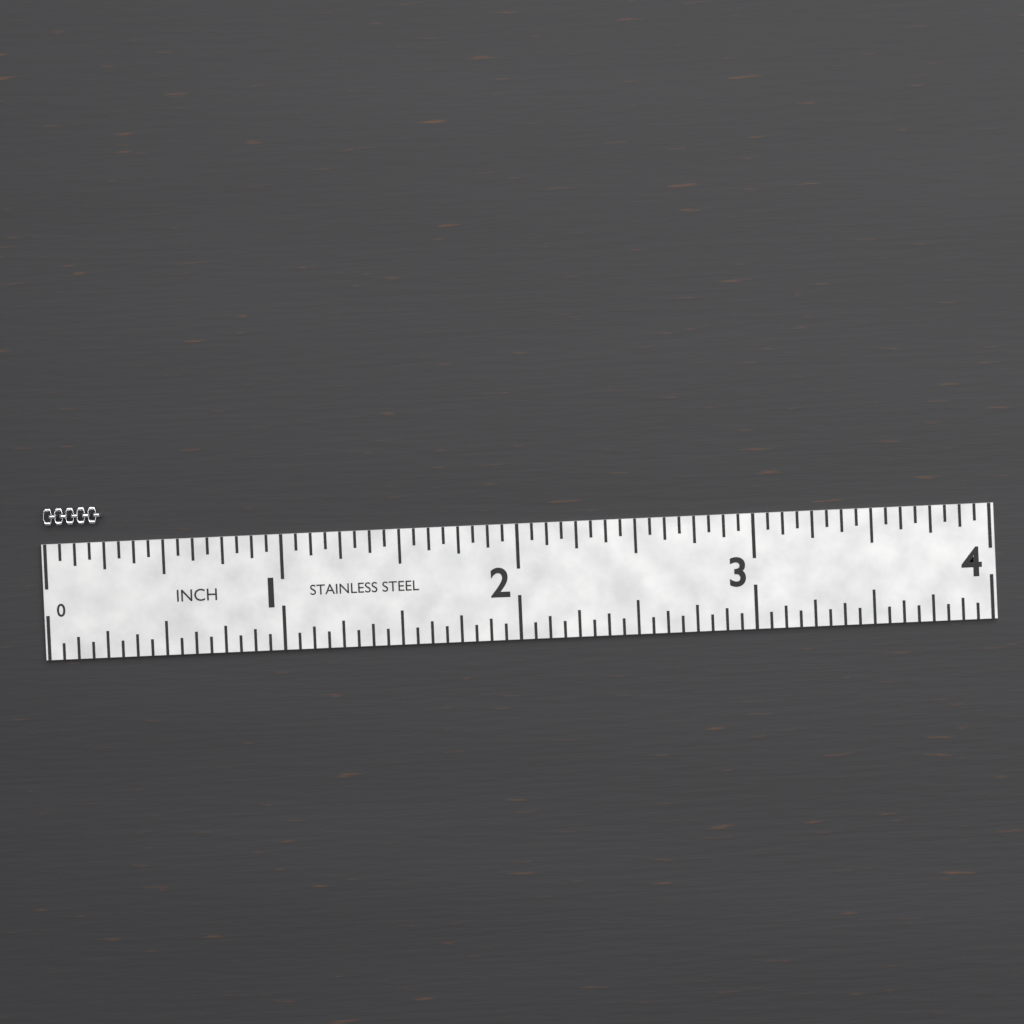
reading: 0.2500 in
